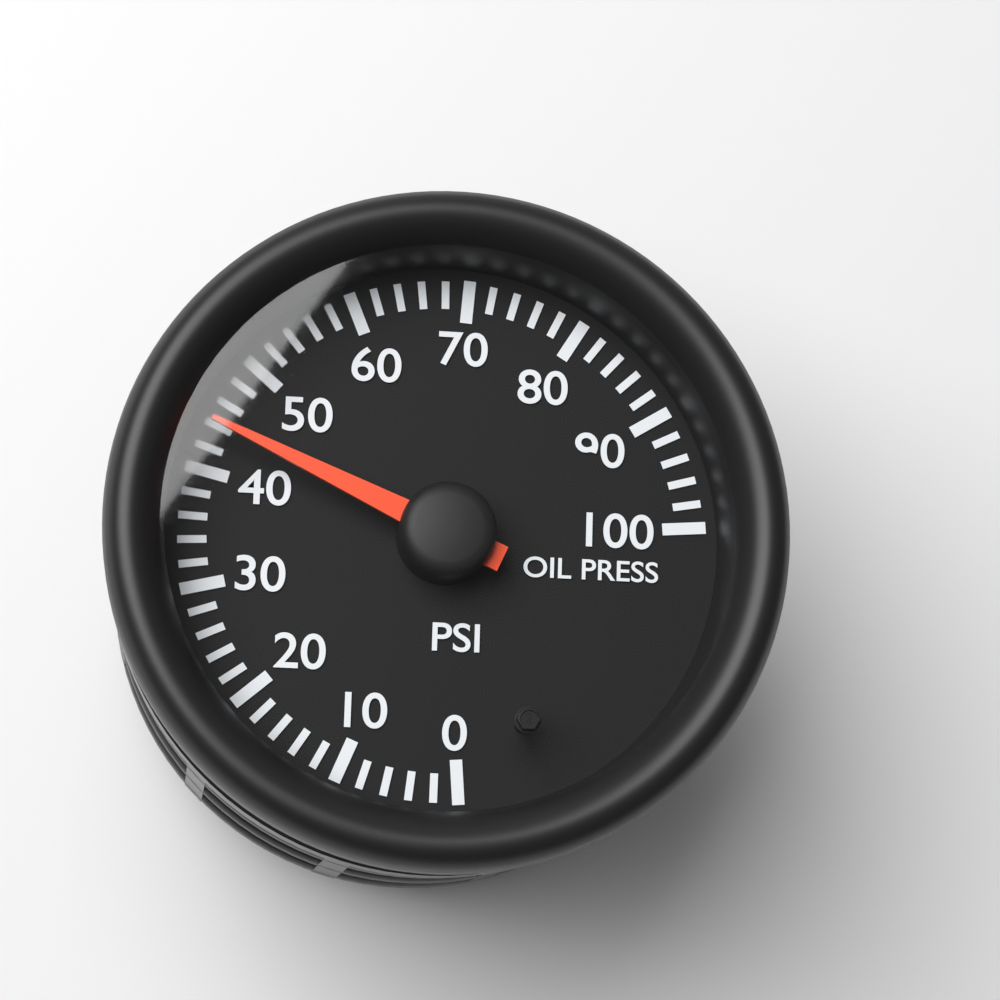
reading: 44 psi
